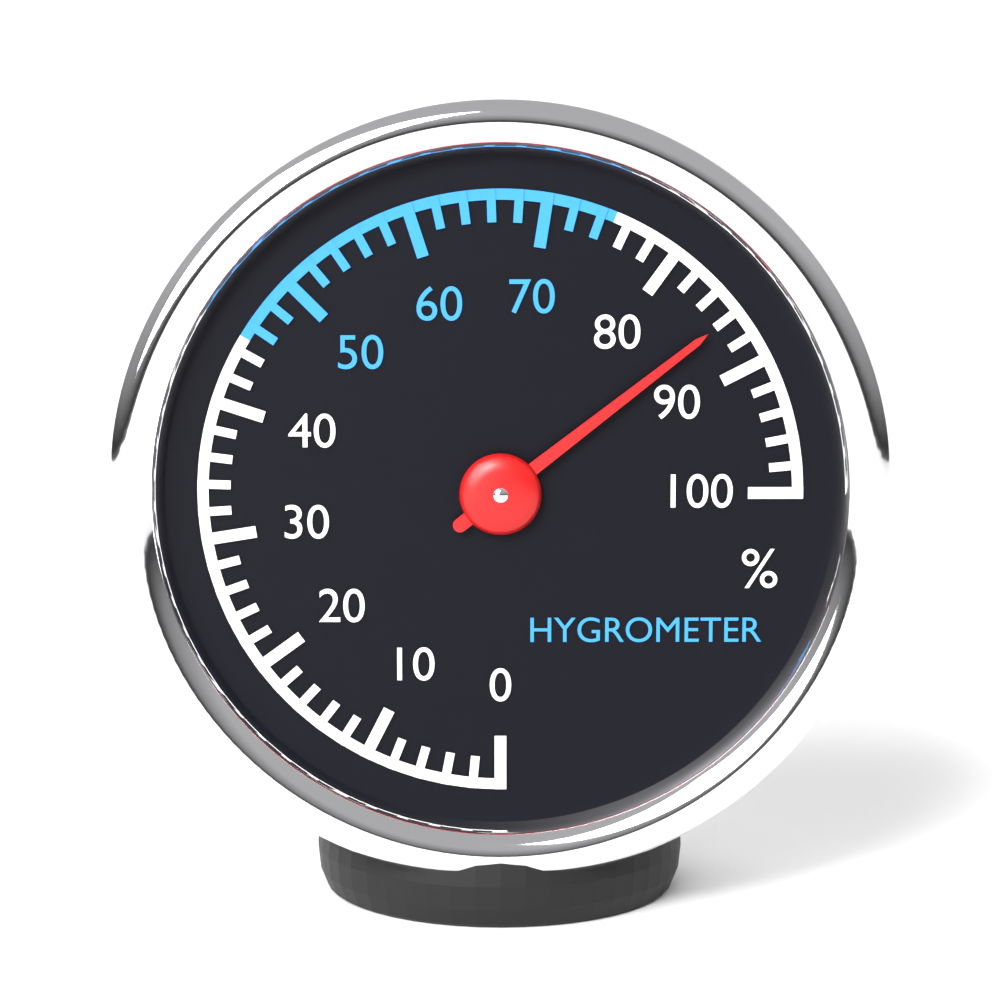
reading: 86 %
